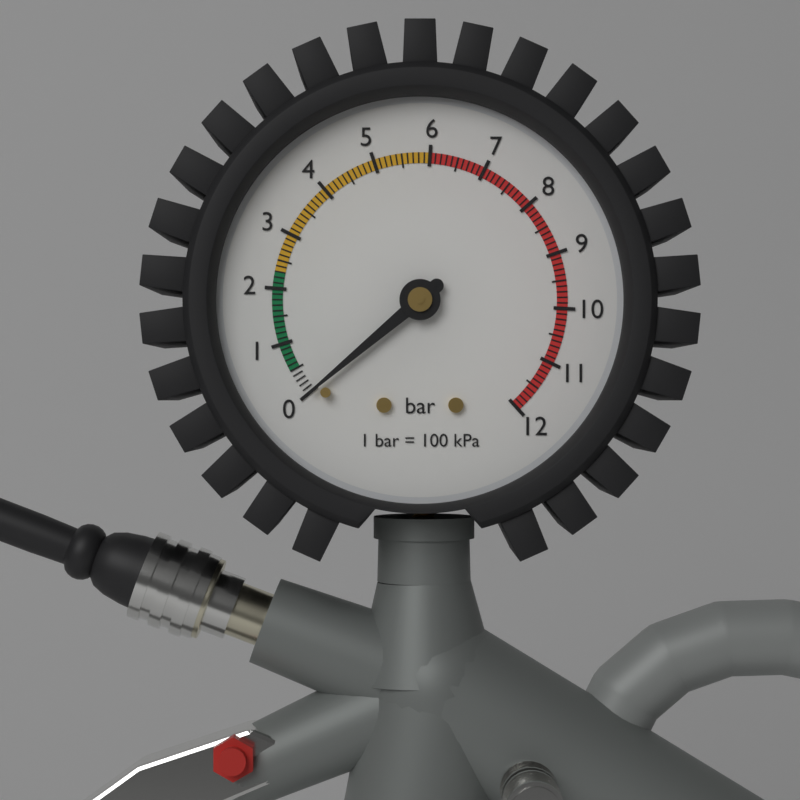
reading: 0.0 bar
